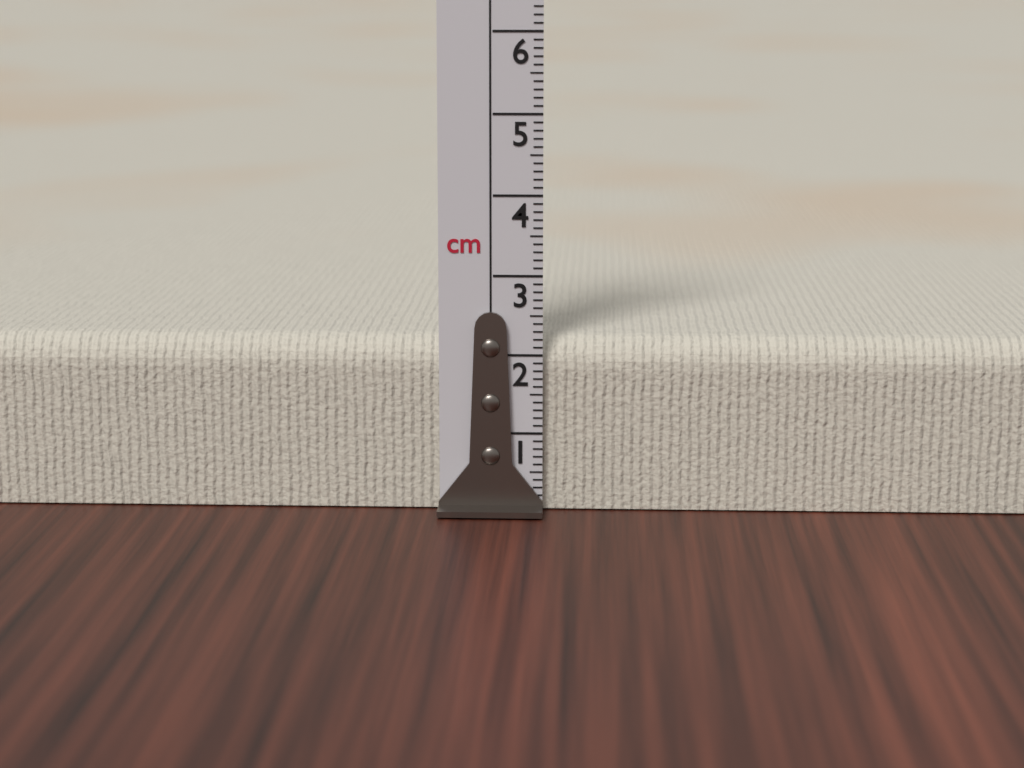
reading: 2.2 cm
